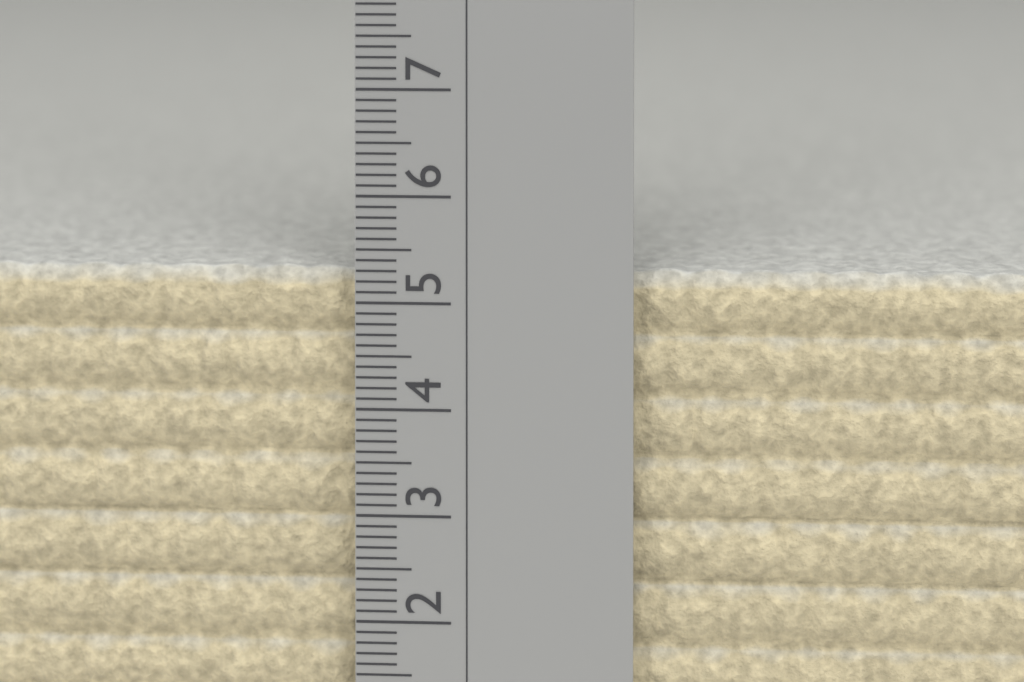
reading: 5.3 cm
